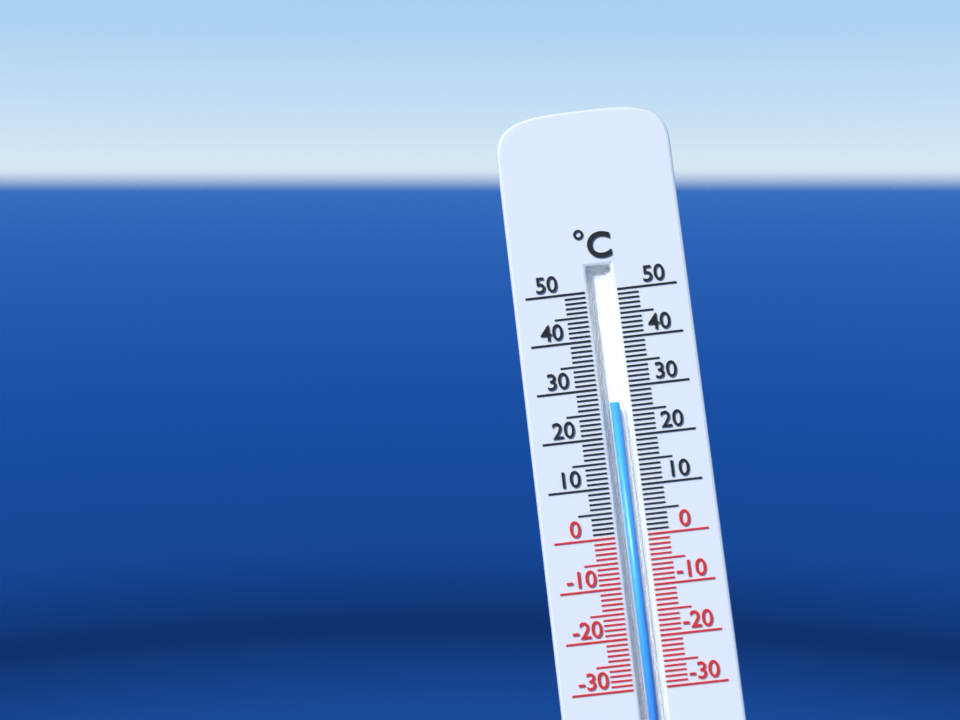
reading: 27 °C
